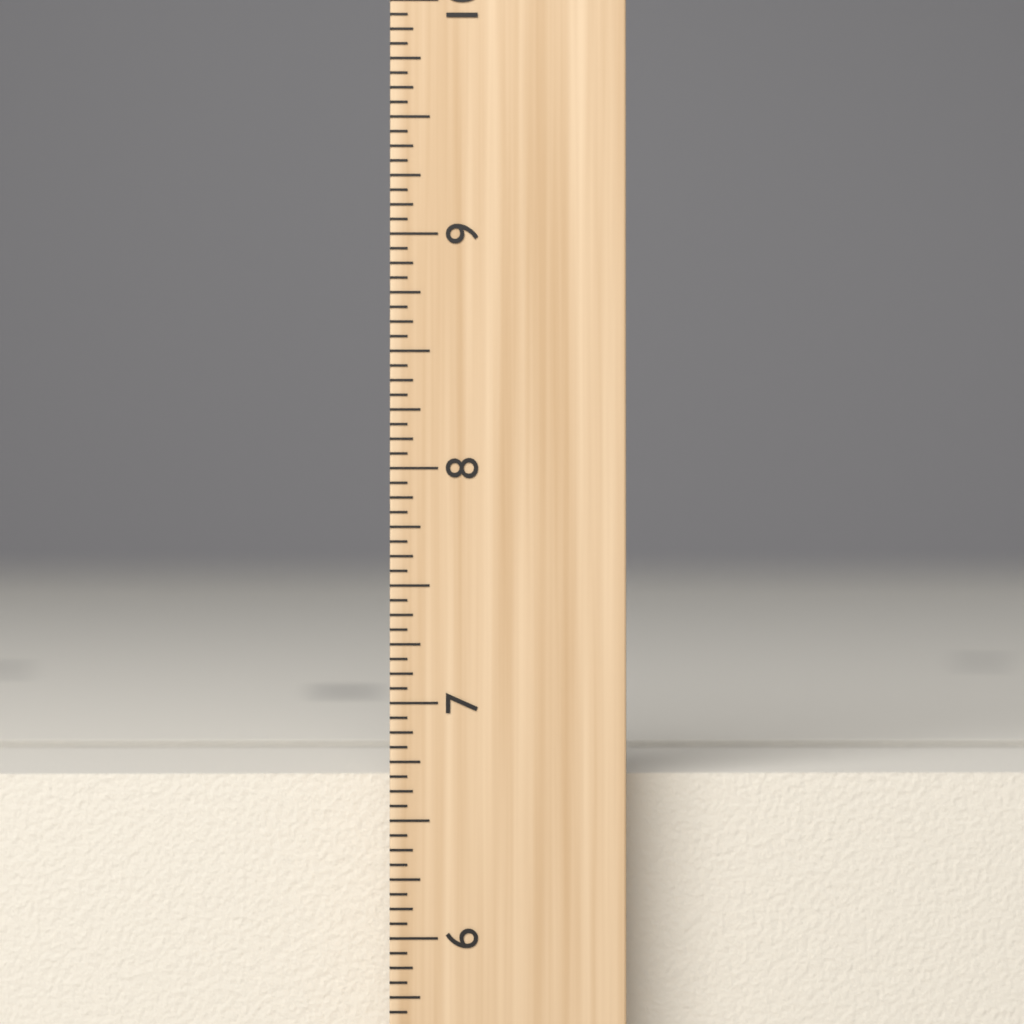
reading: 6.6875 inch
